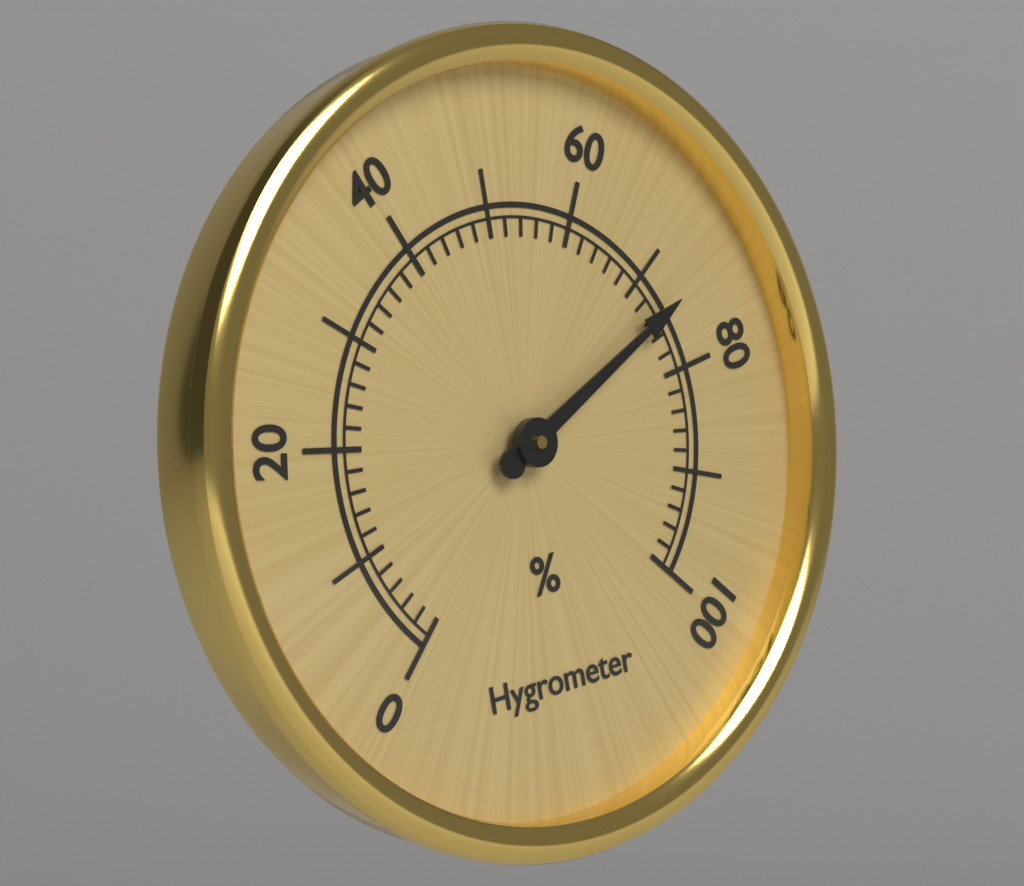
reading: 74 %
